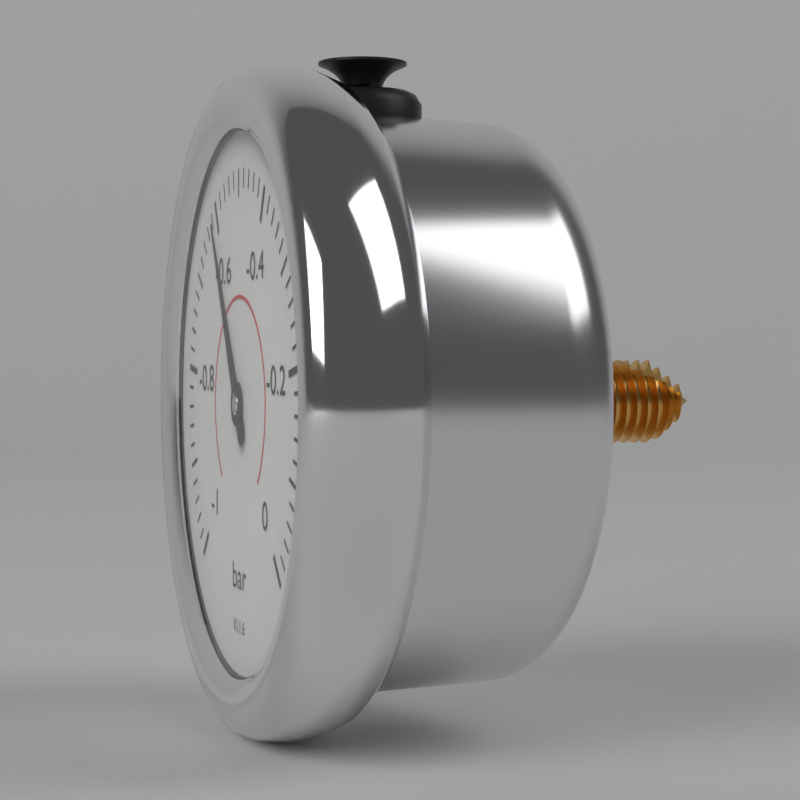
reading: -0.62 bar
